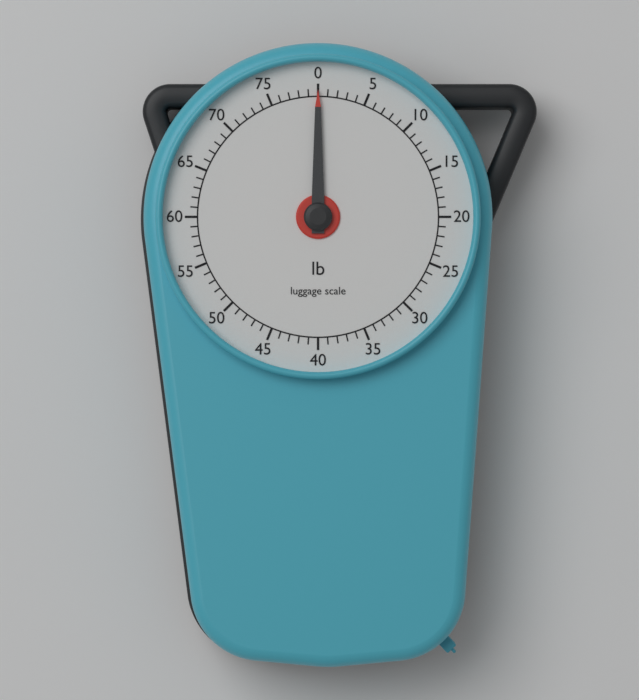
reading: 0 lb
